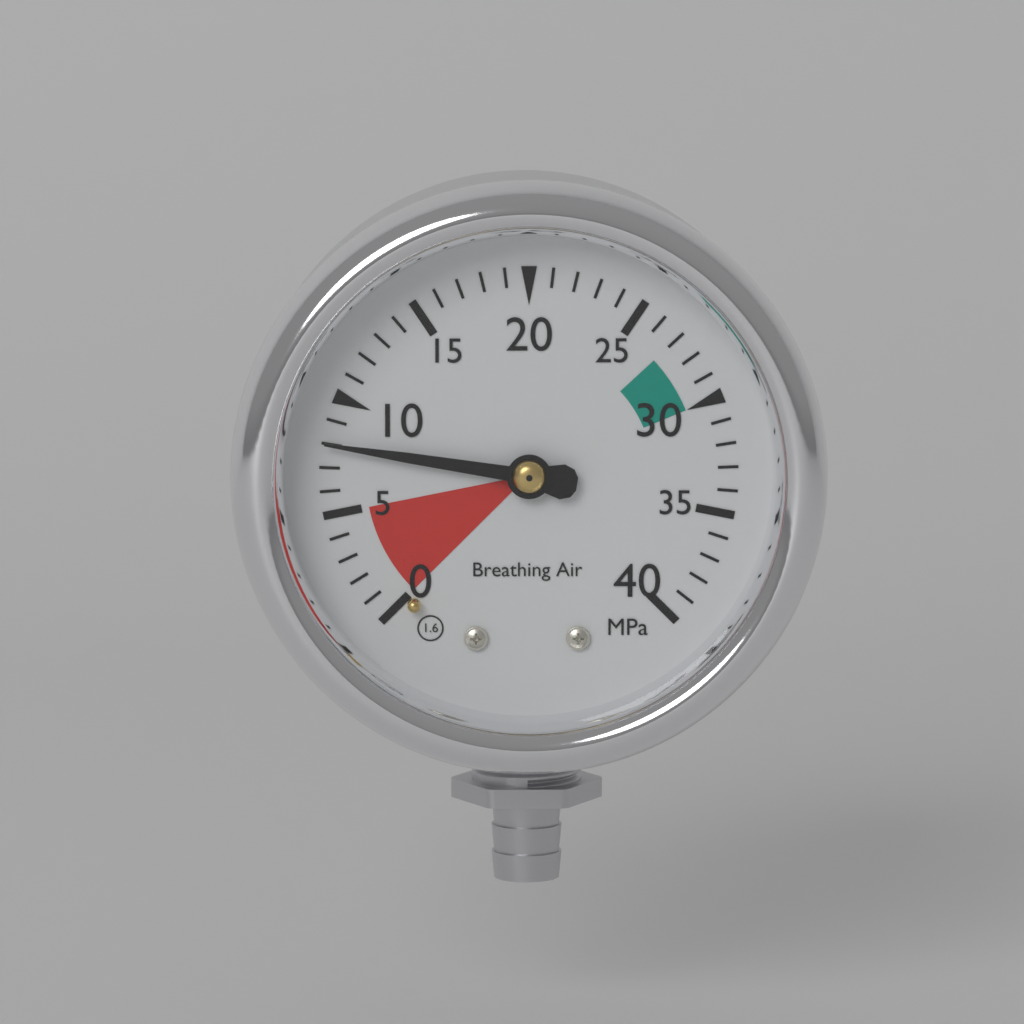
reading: 8 MPa
